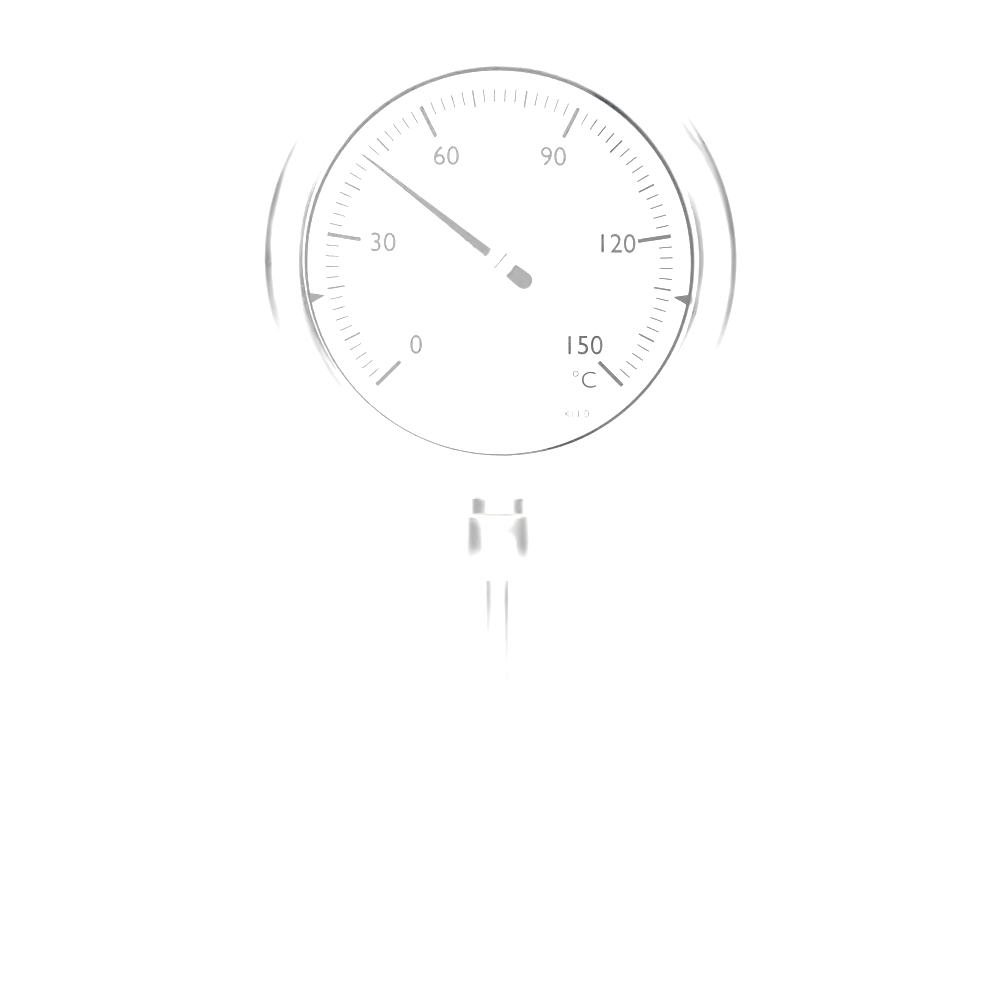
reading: 46 °C
